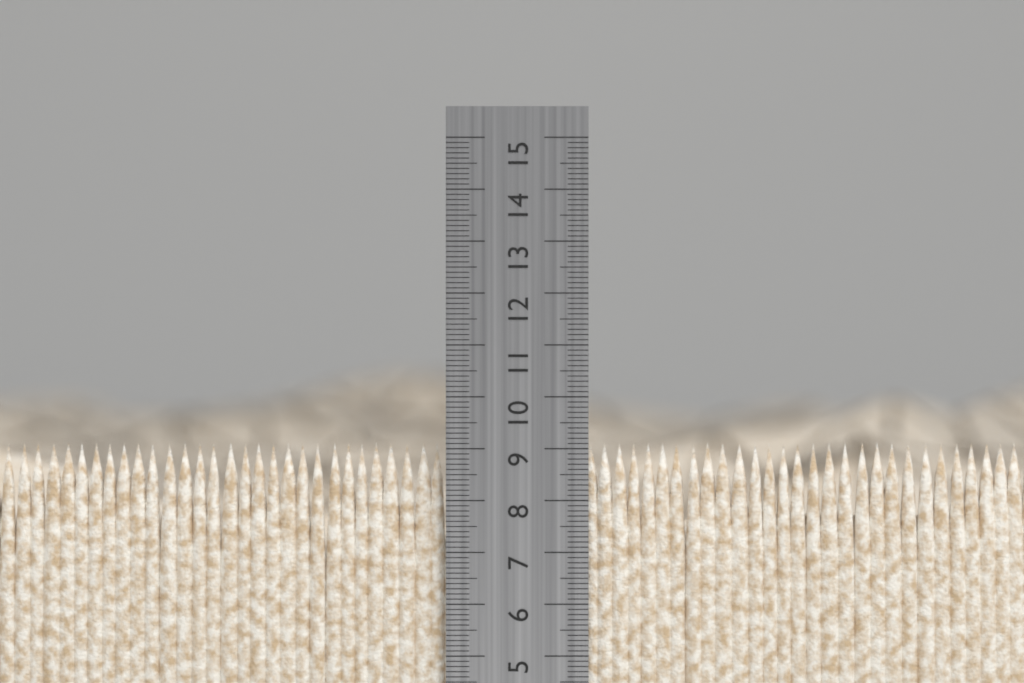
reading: 9.1 cm
